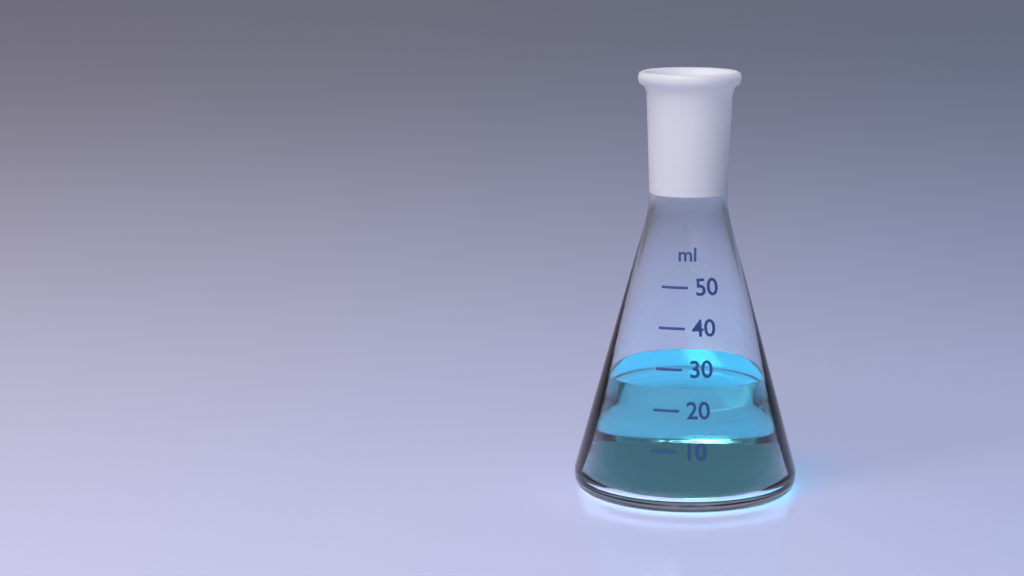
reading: 25 ml
